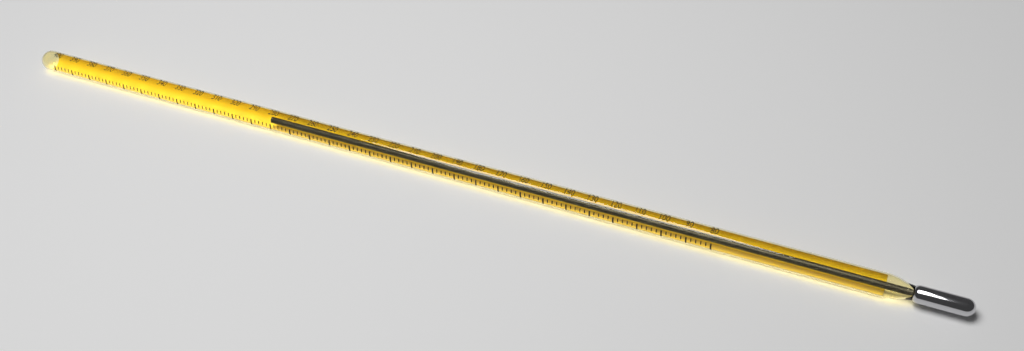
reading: 282 (no unit)
